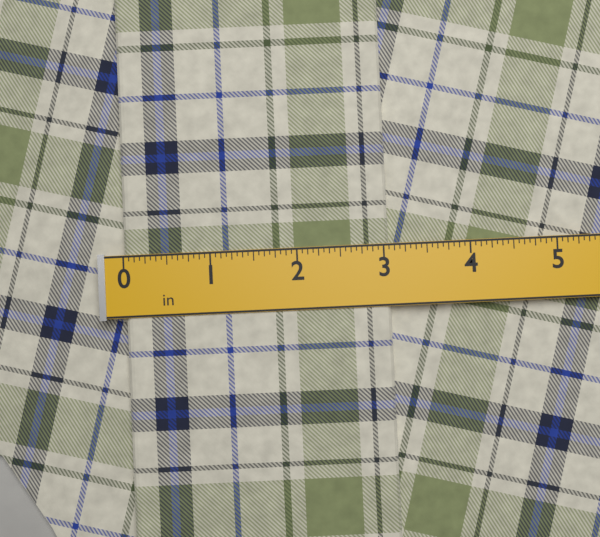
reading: 3.0625 in
